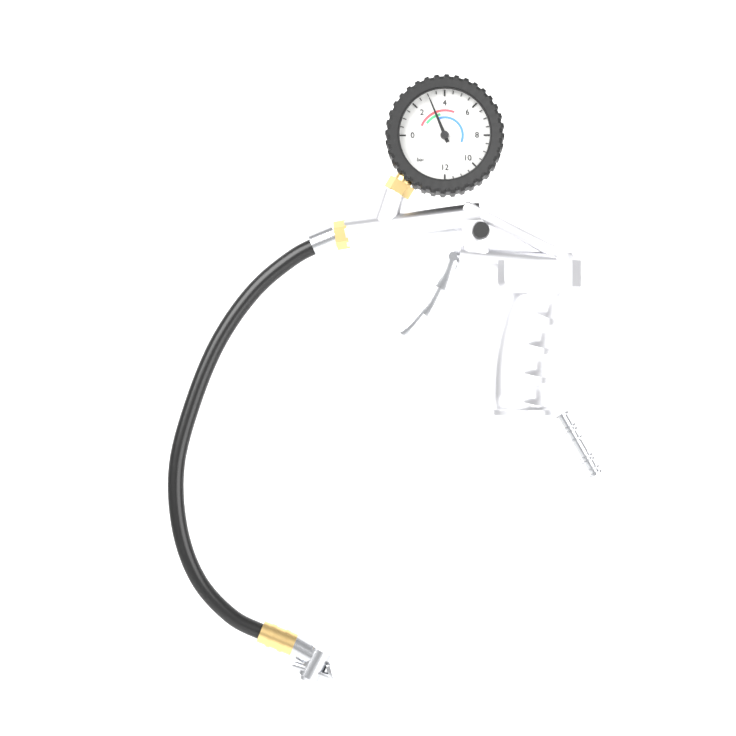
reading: 3.0 bar
